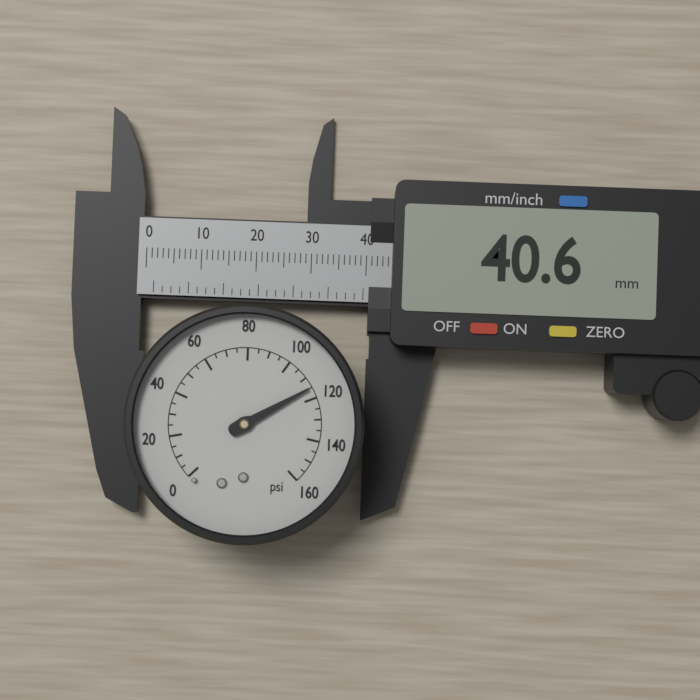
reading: 115 psi
